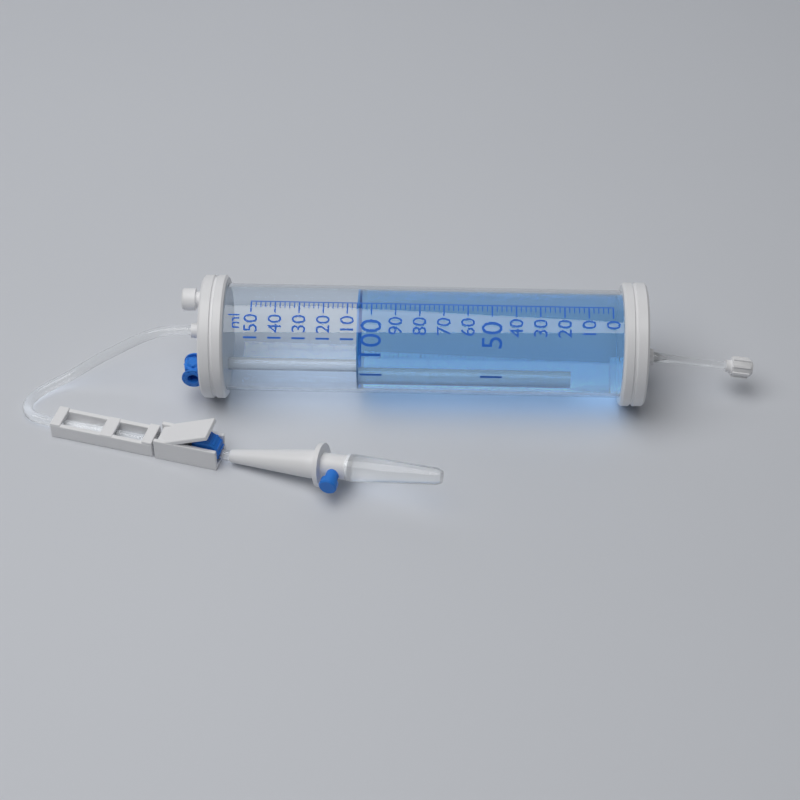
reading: 106 ml
